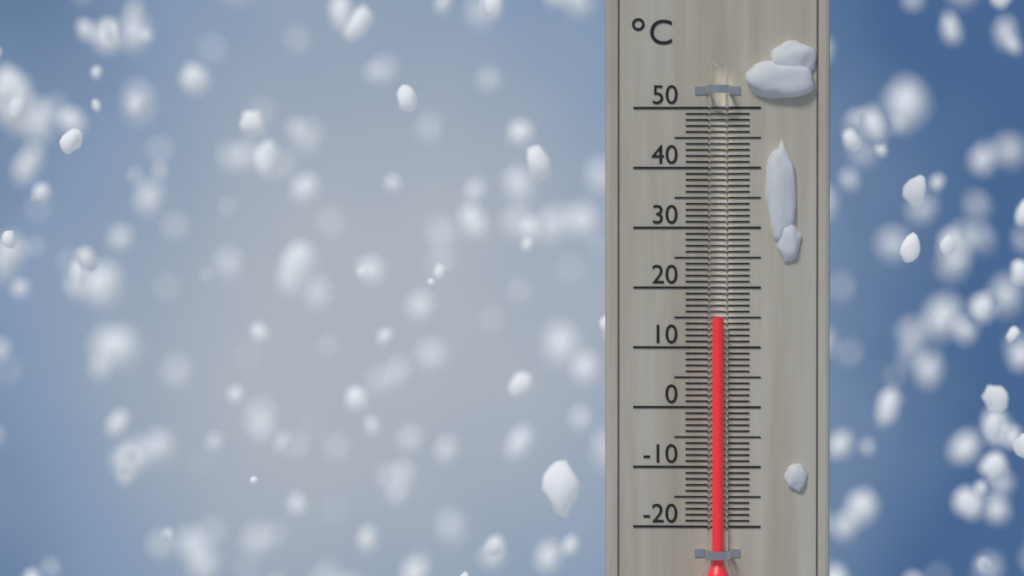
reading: 15 °C
